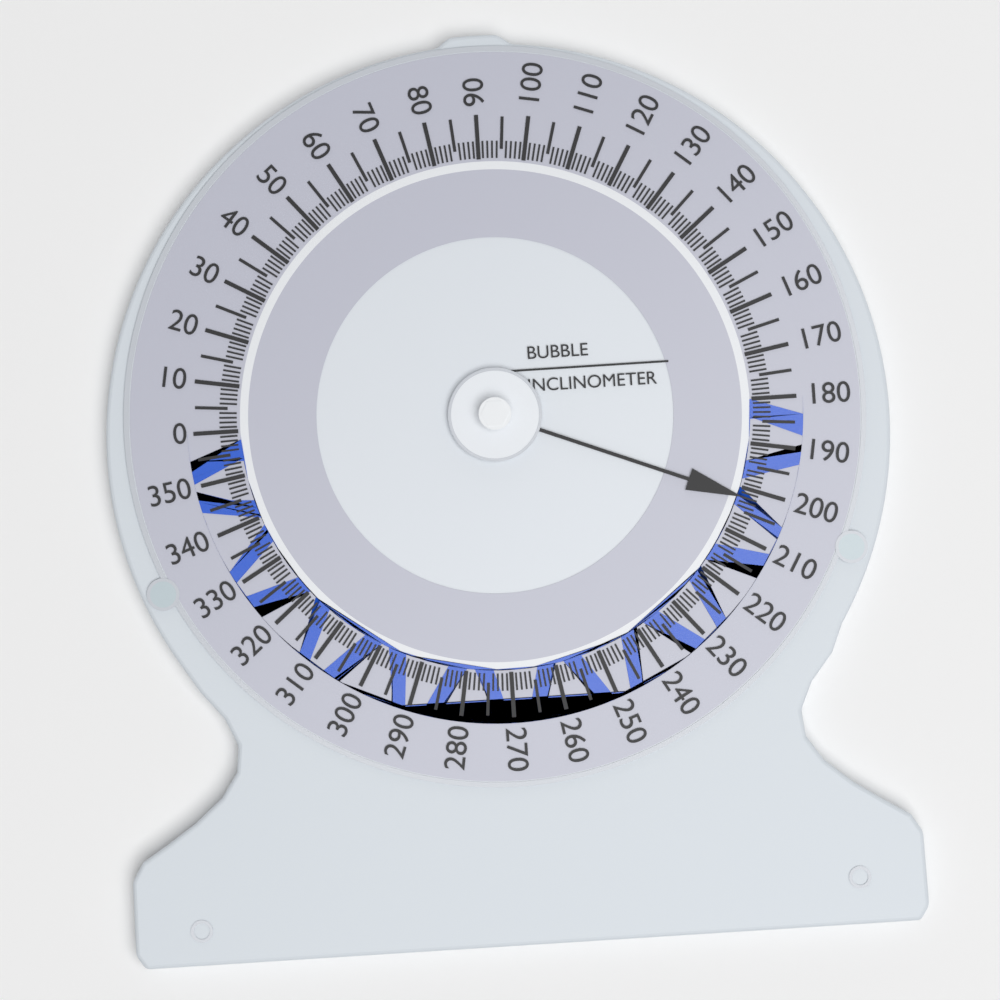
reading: 202 (no unit)
